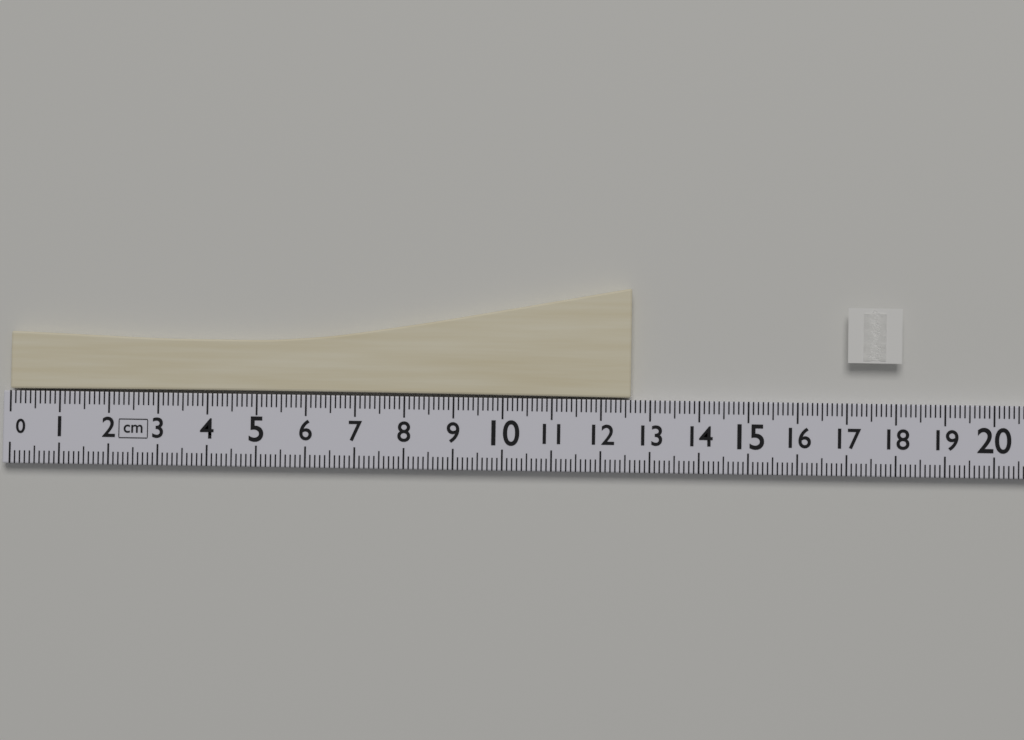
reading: 12.6 cm
